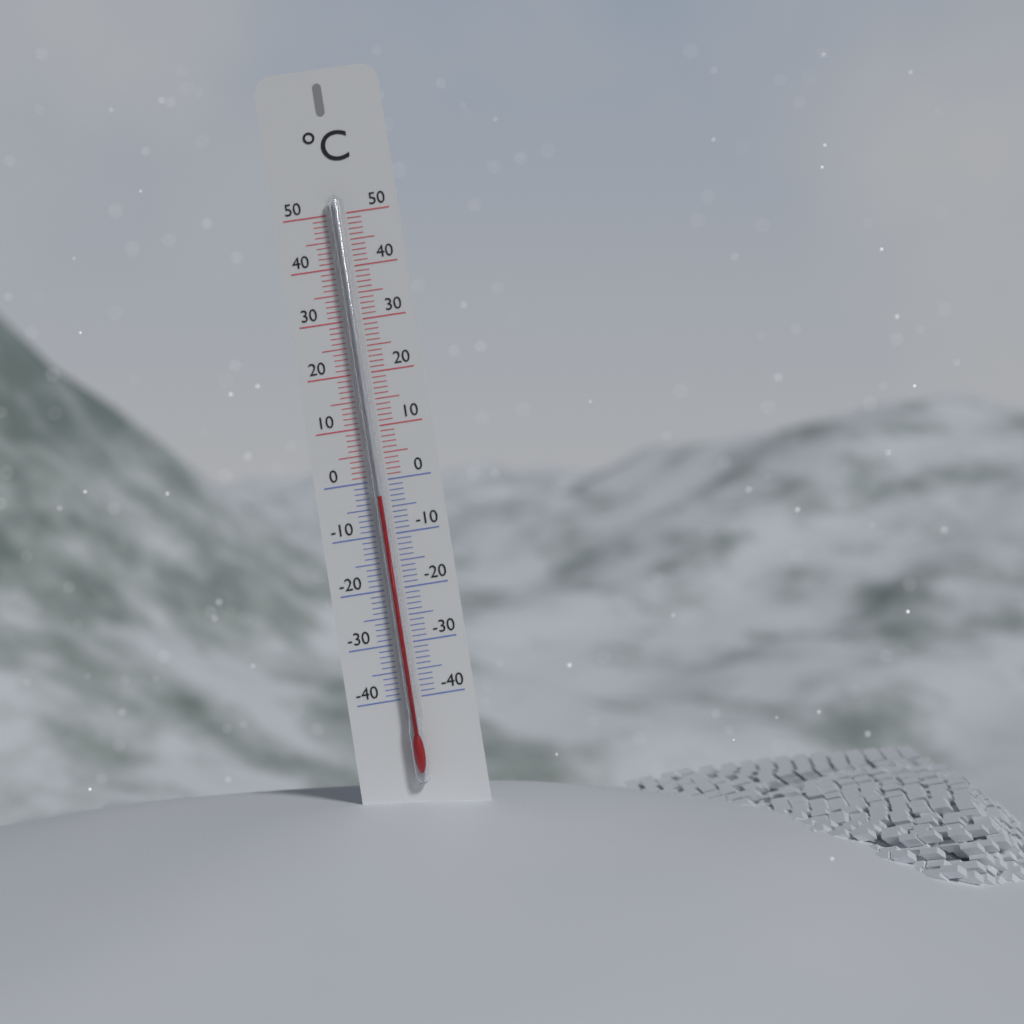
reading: -3 °C
